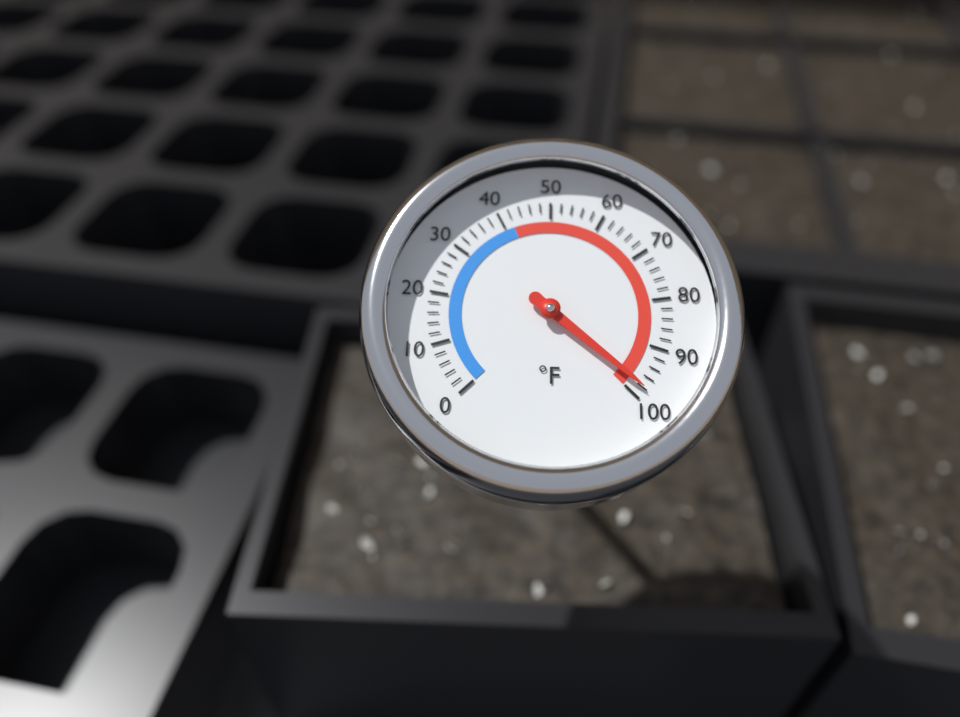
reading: 98 °F
